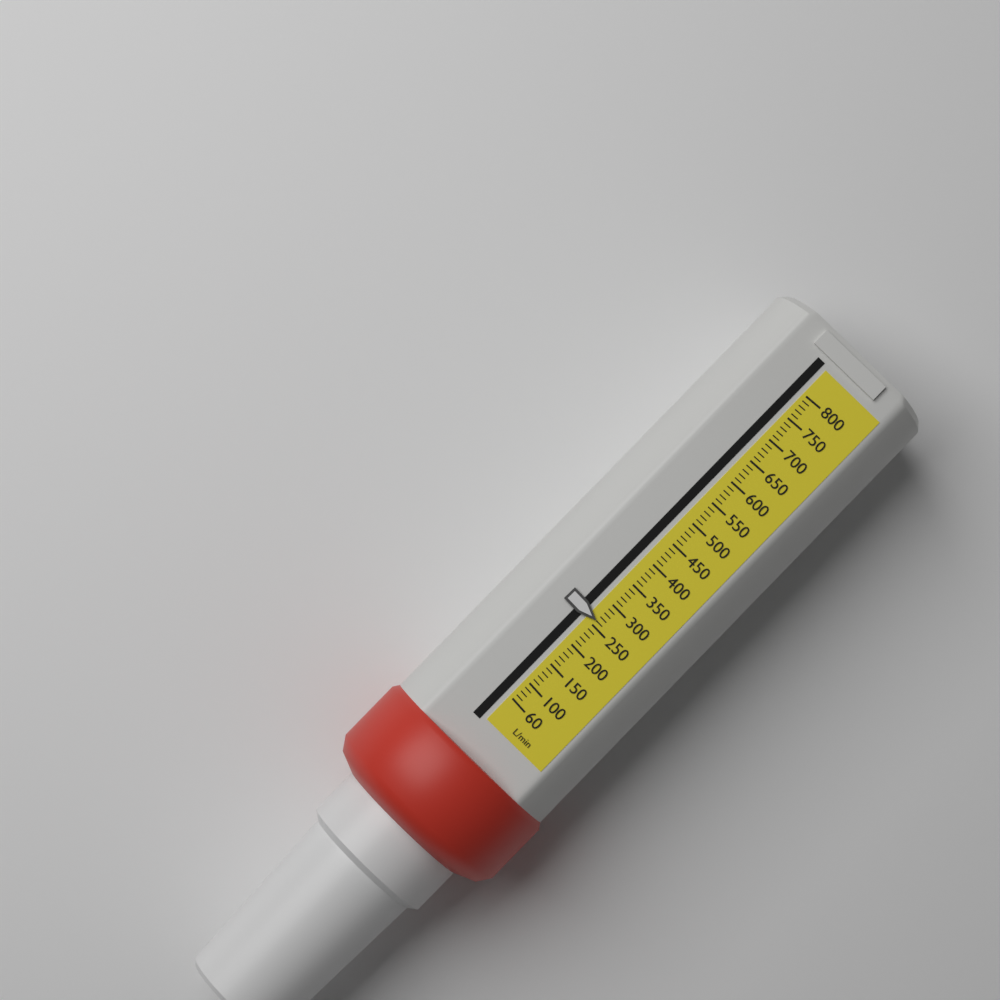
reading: 260 L/min
